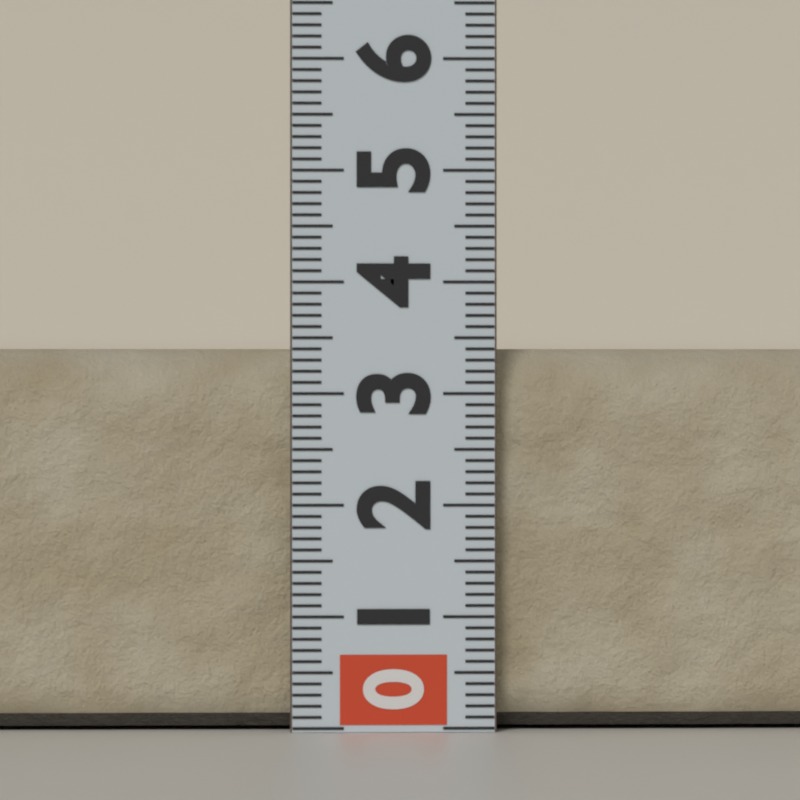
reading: 3.4 (no unit)
